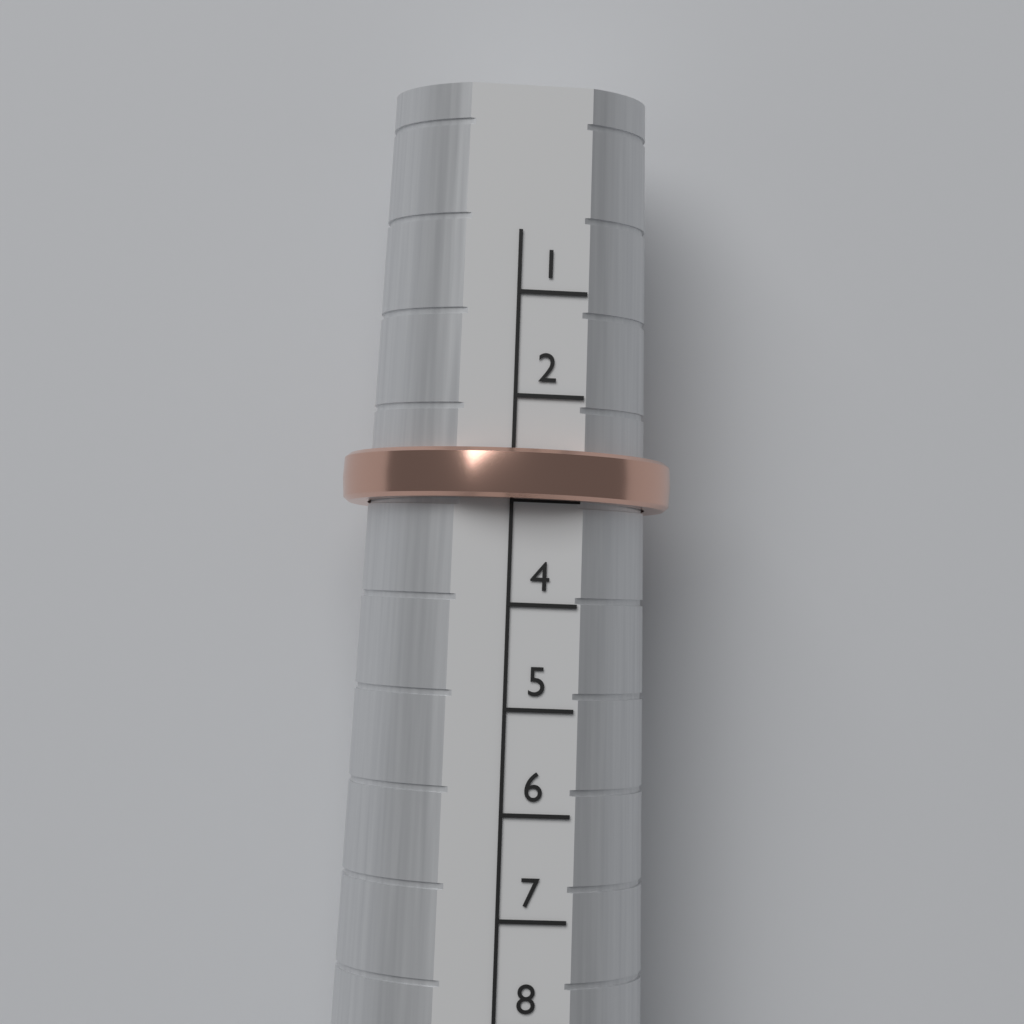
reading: 3 (no unit)
